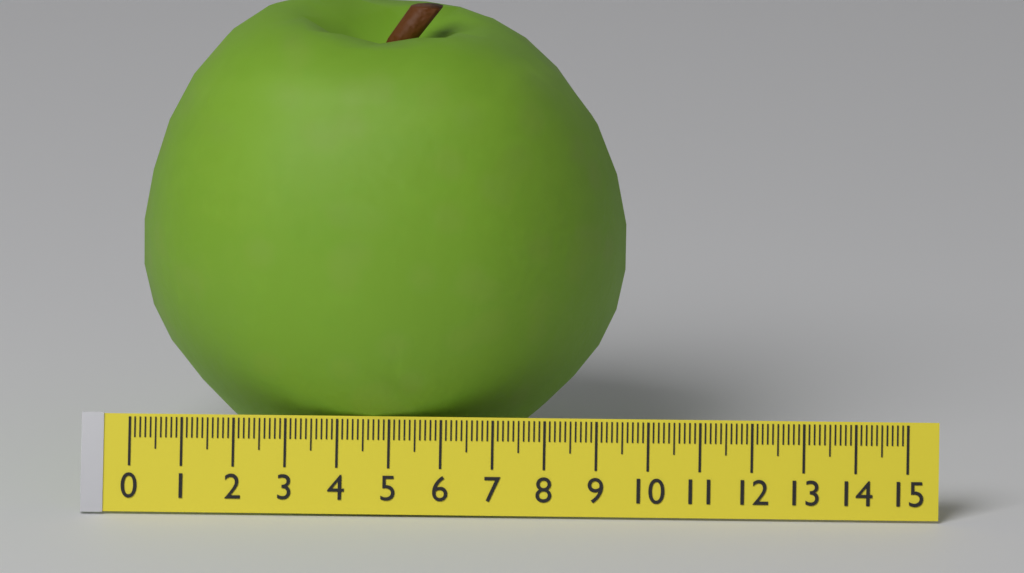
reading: 9.4 (no unit)
